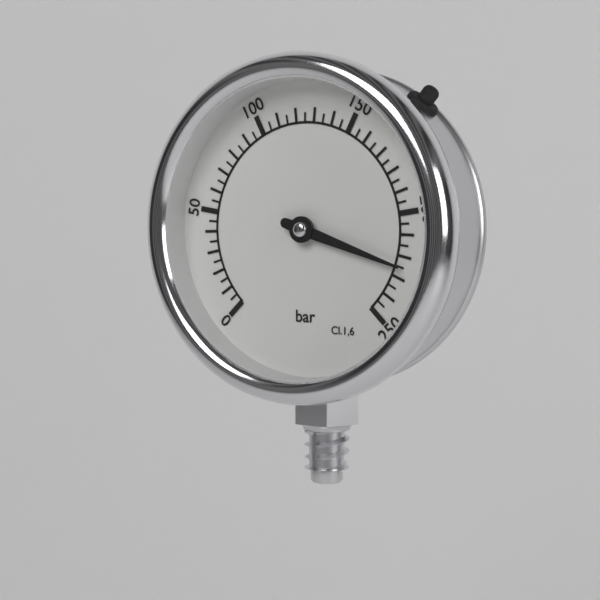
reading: 225 bar
